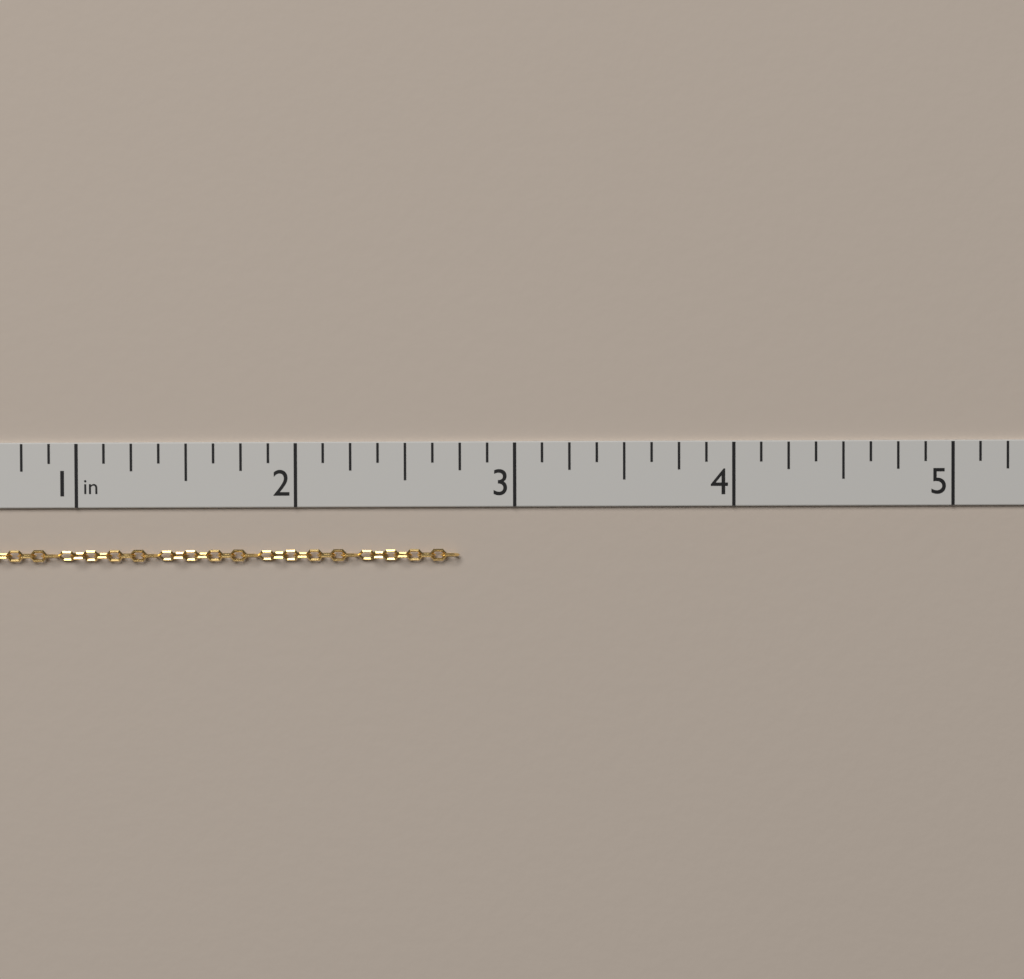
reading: 2.750 in
